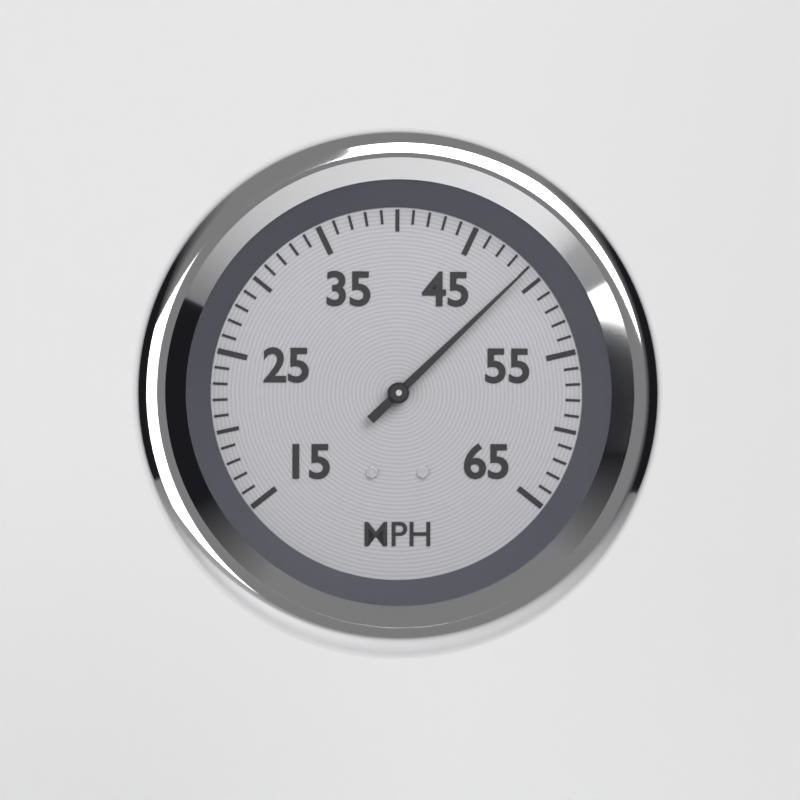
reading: 49 MPH
